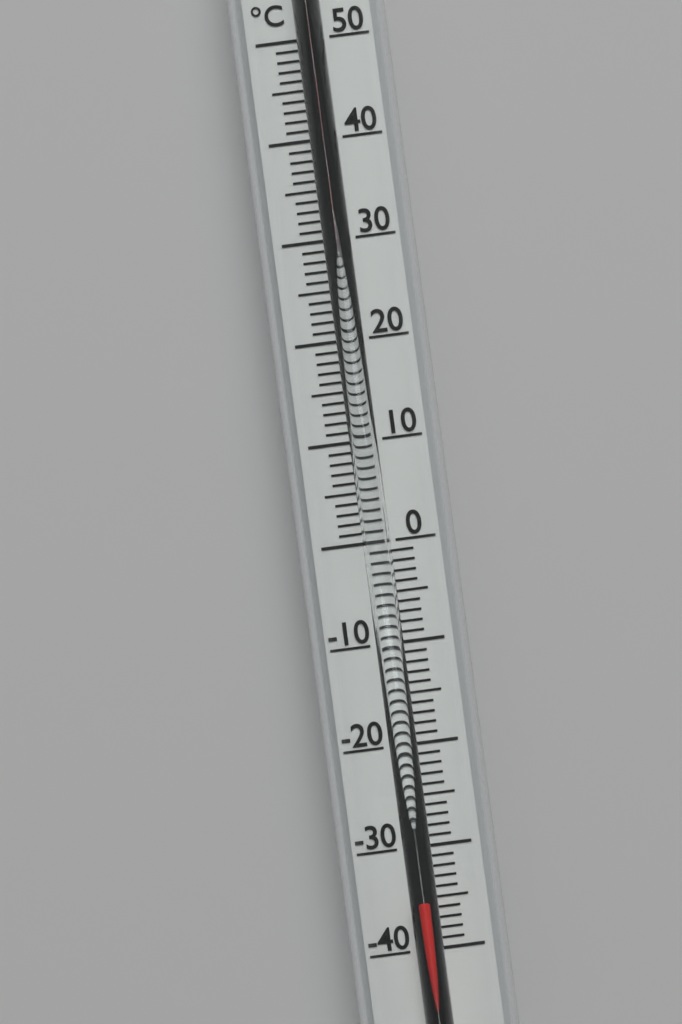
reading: -35 °C
